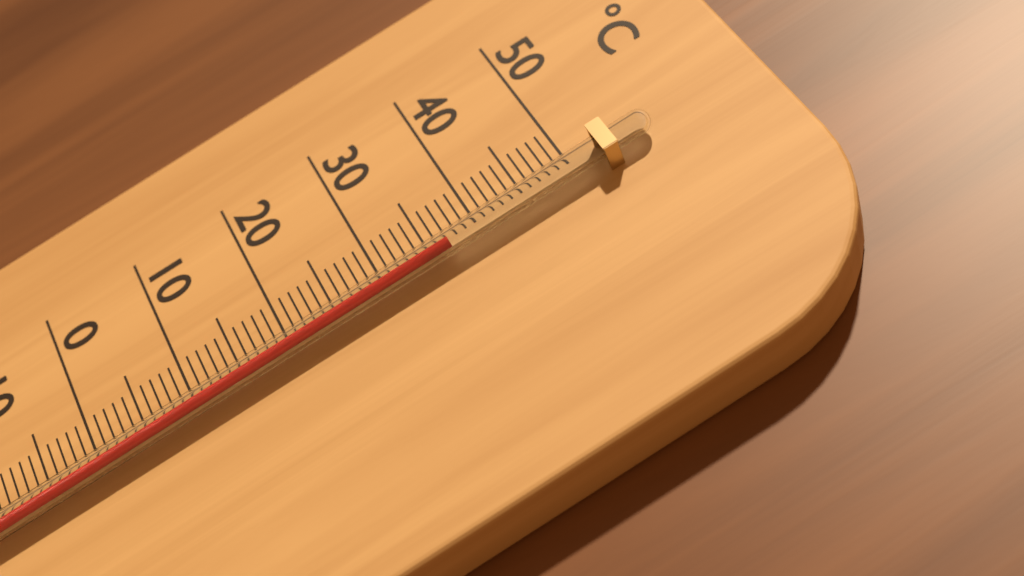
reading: 37 °C
